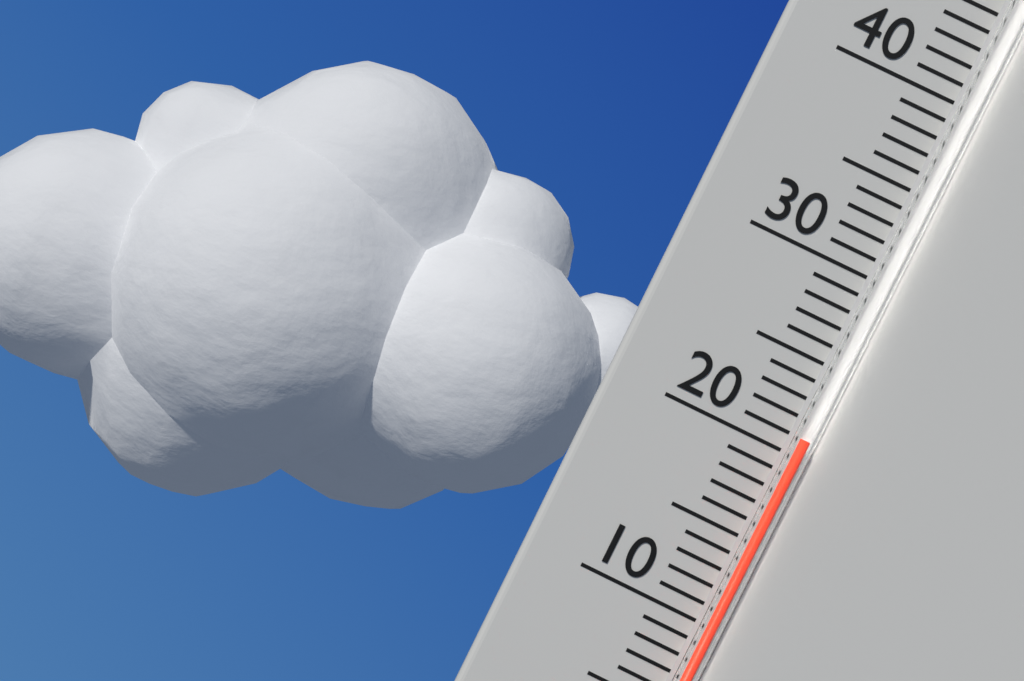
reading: 21 °C
